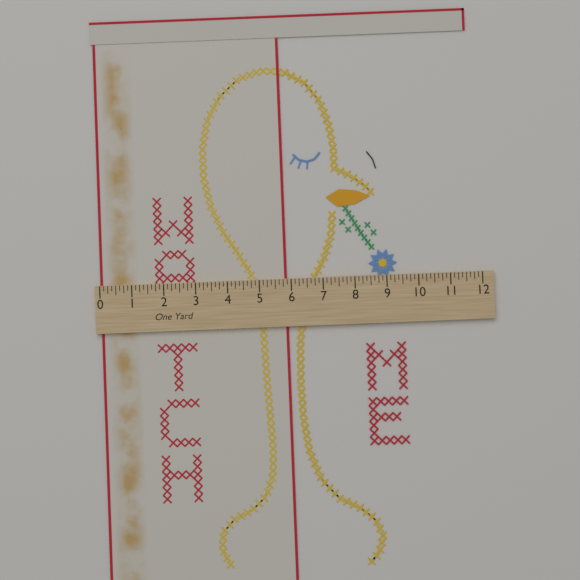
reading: 5.875 in
